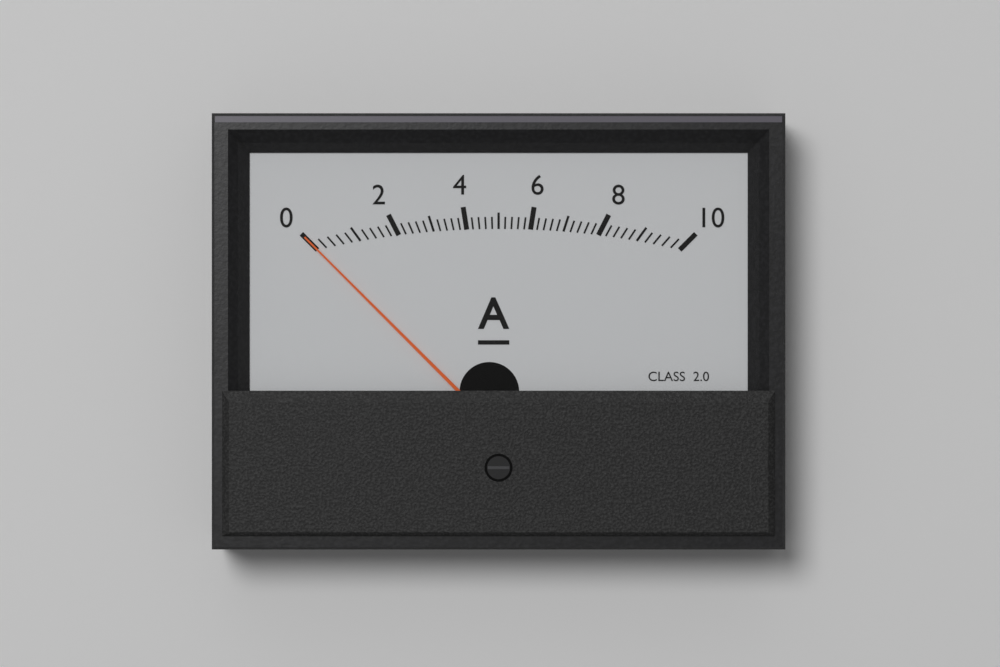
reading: 0.0 A
